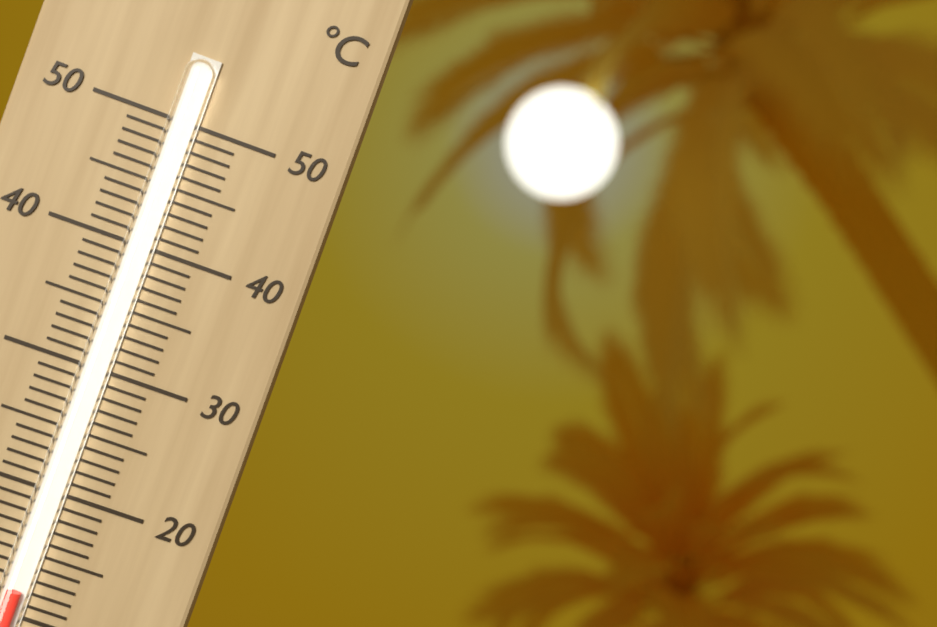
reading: 12 °C
